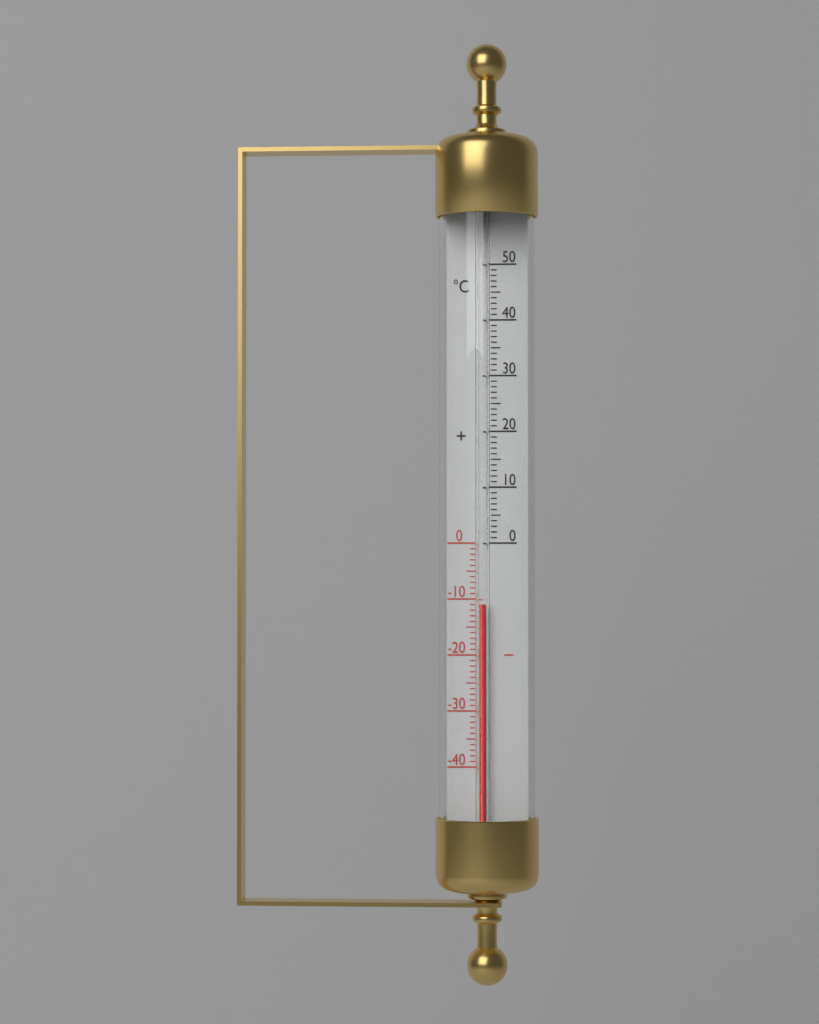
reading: -11 °C
